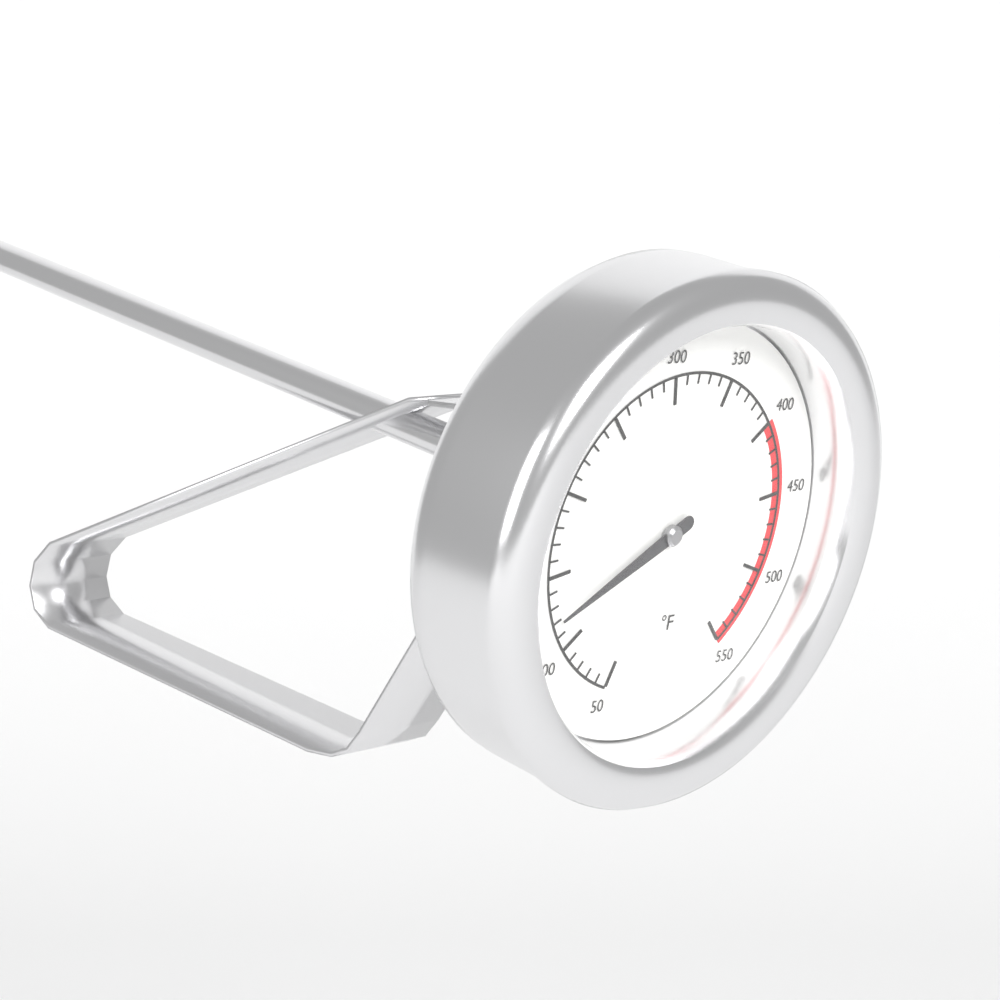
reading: 120 °F
